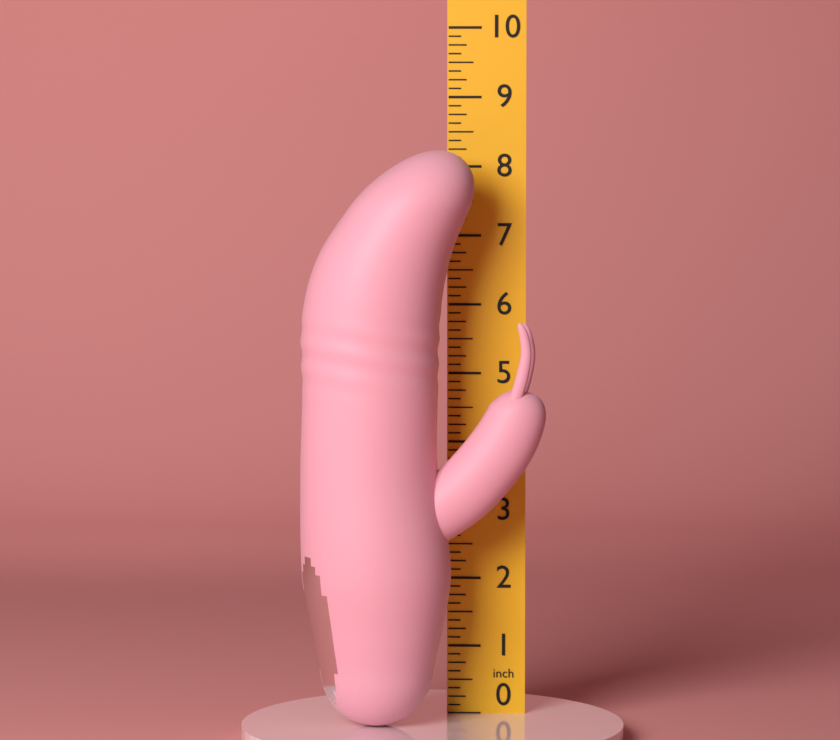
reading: 8.250 in
